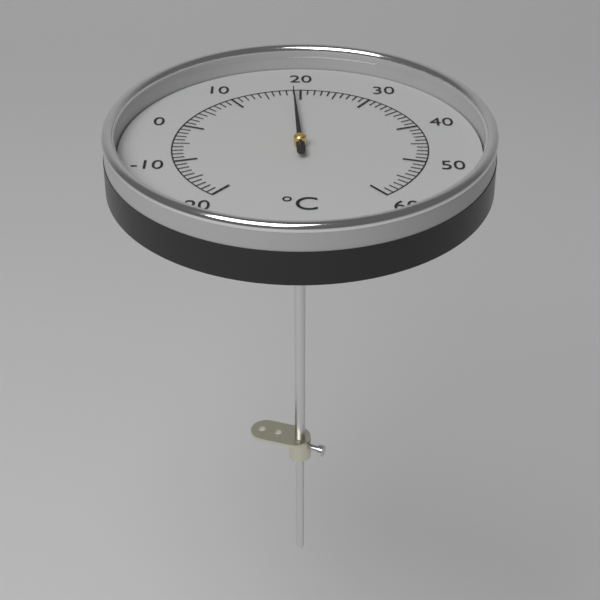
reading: 19 °C
